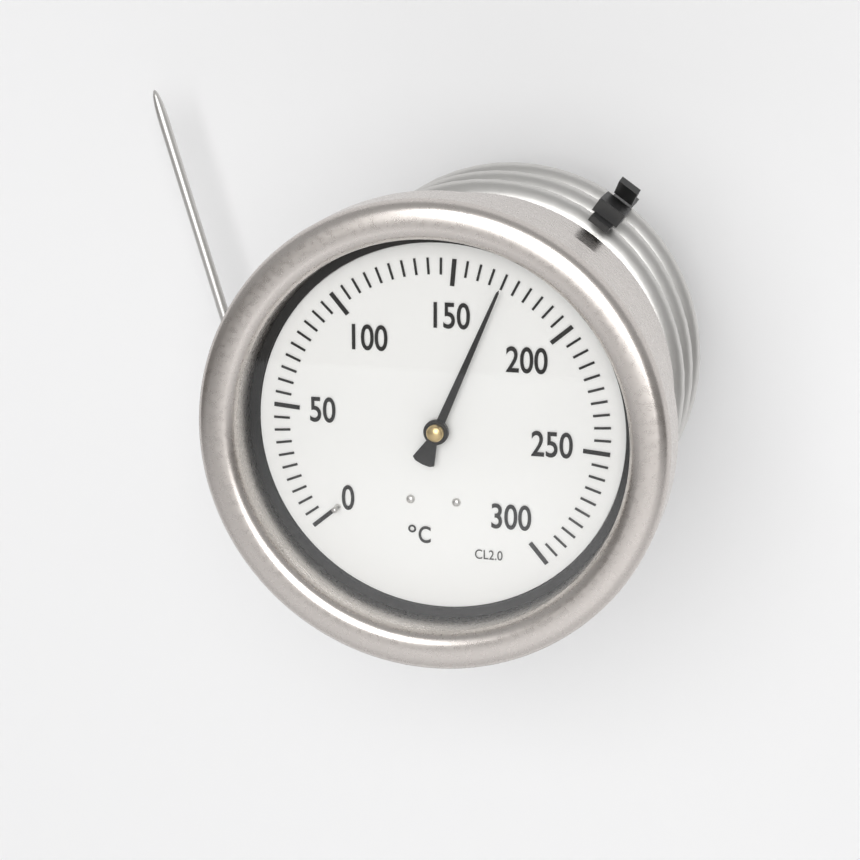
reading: 170 °C
